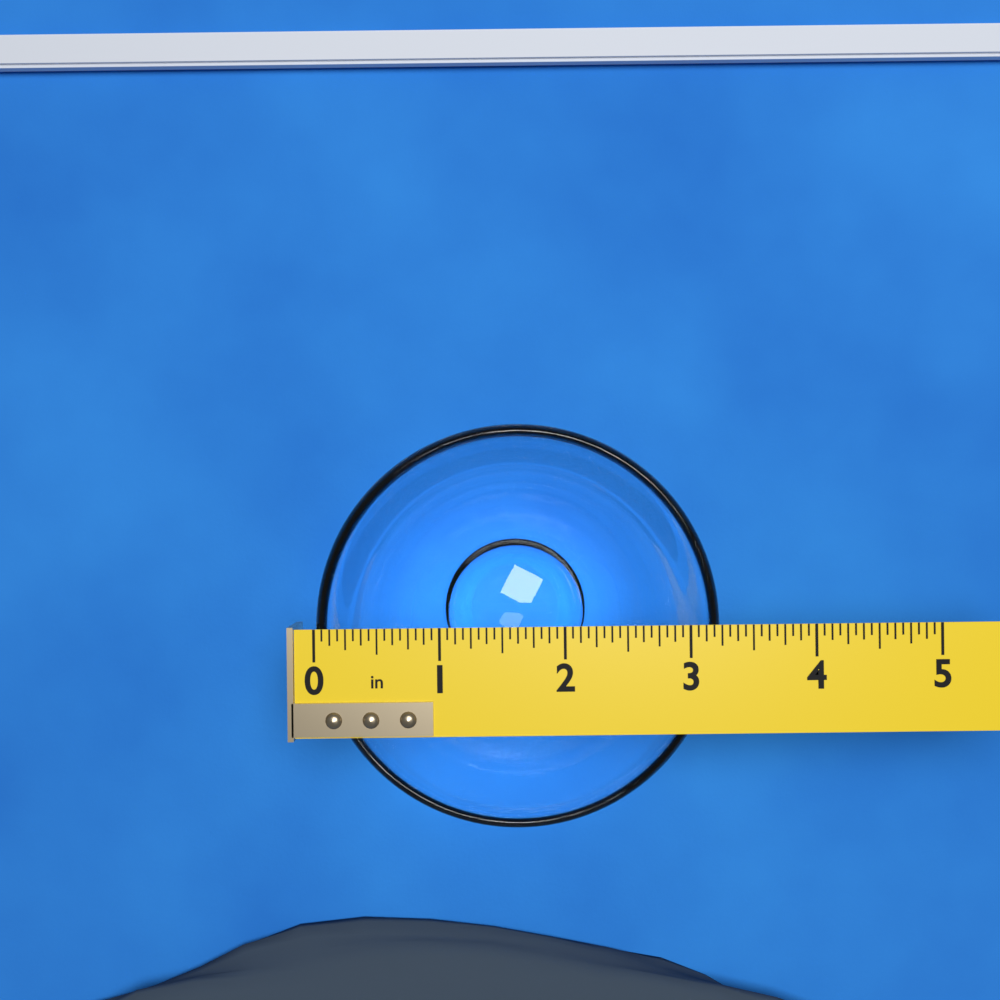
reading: 3.2500 in
